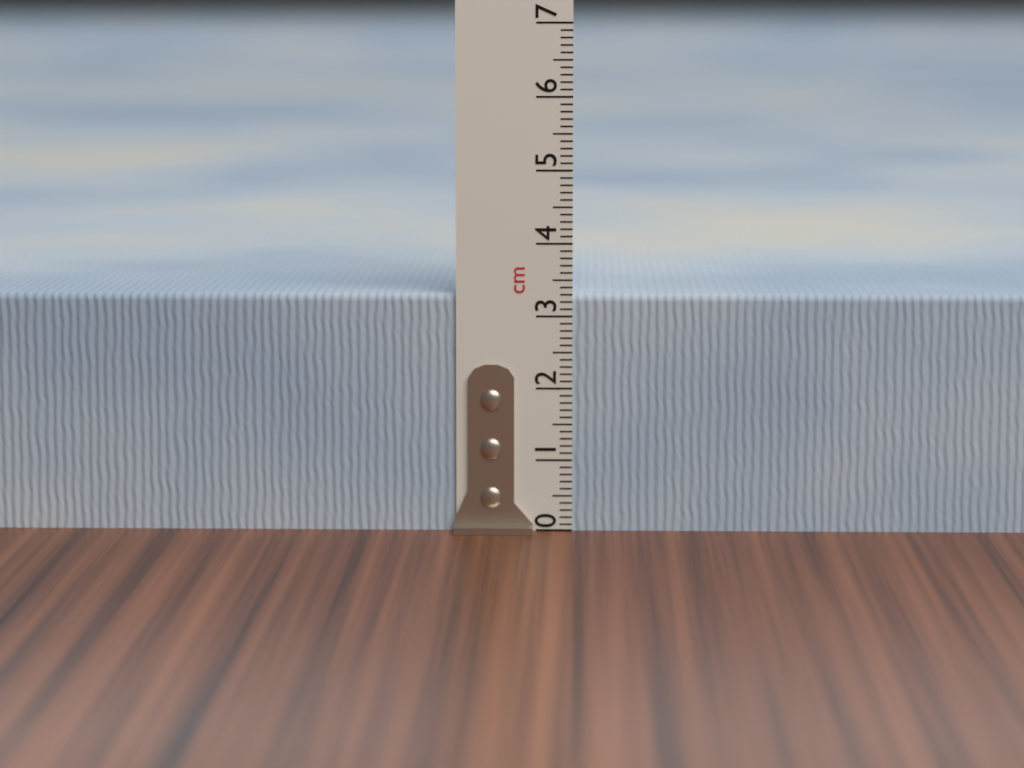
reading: 3.3 cm
